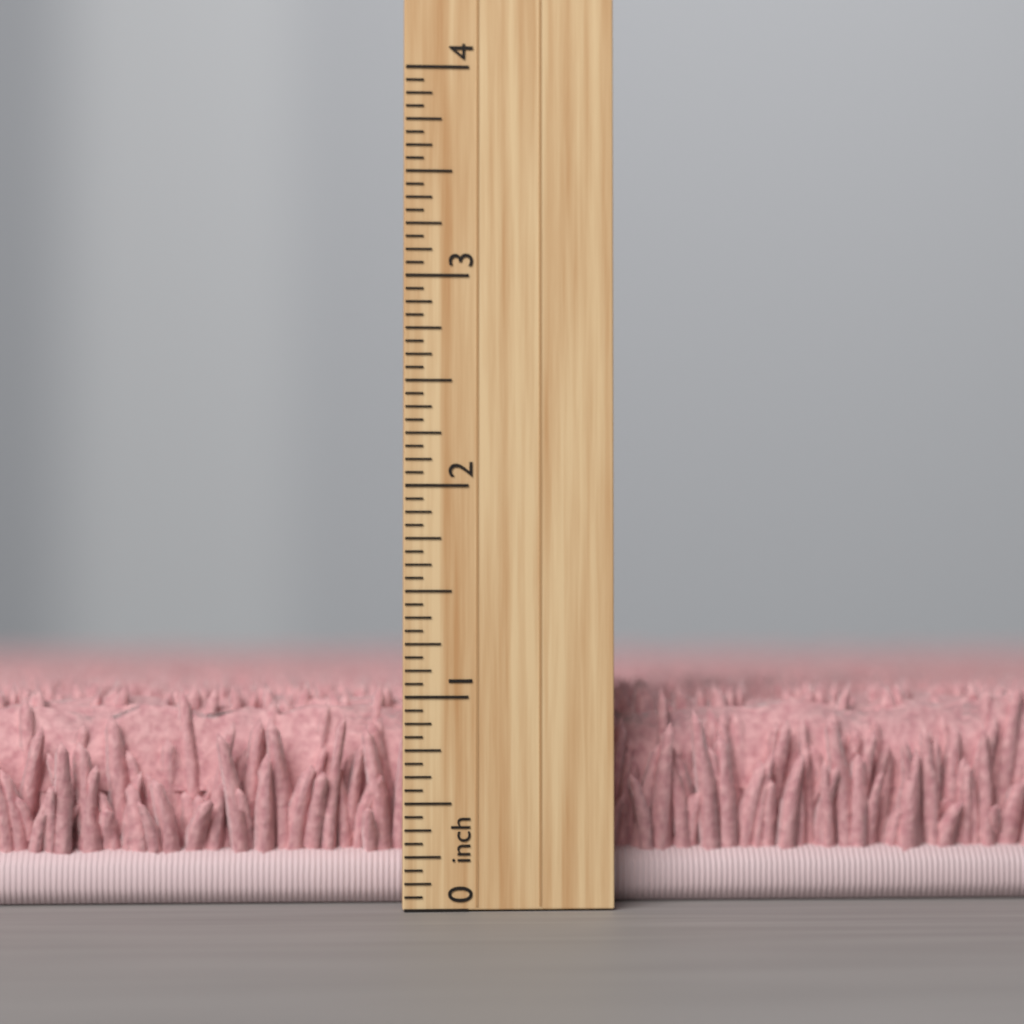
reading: 1.0625 inch
